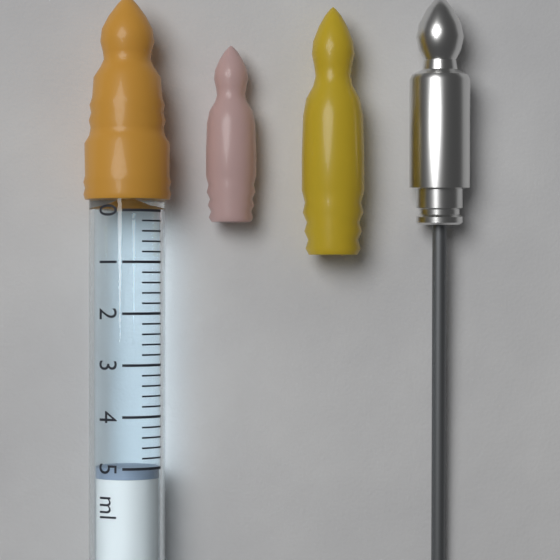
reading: 5.0 ml
